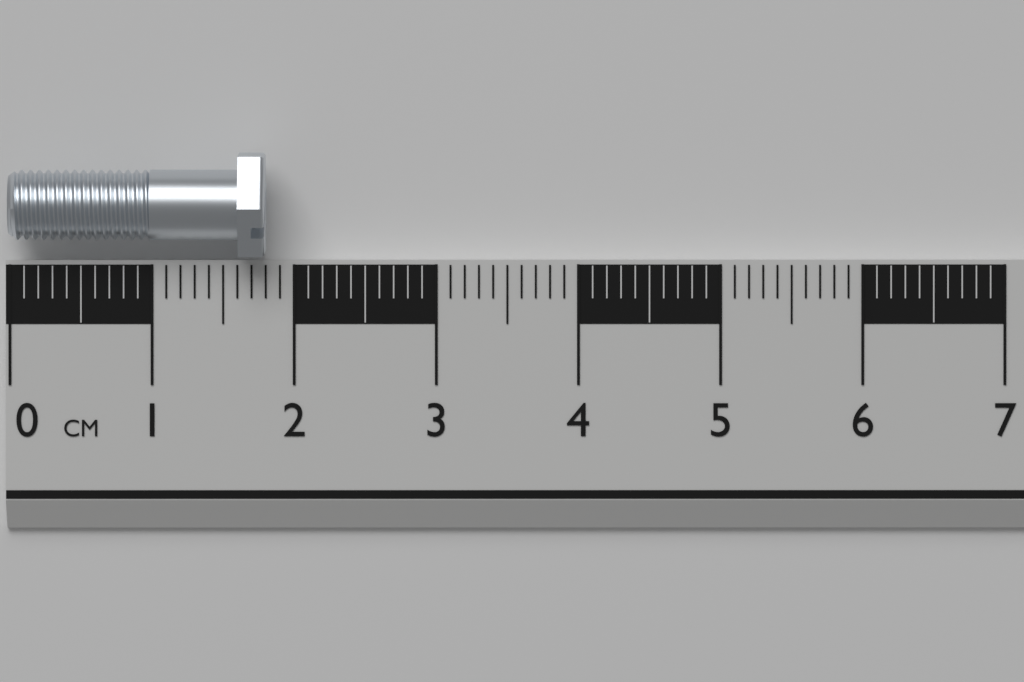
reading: 1.8 cm
